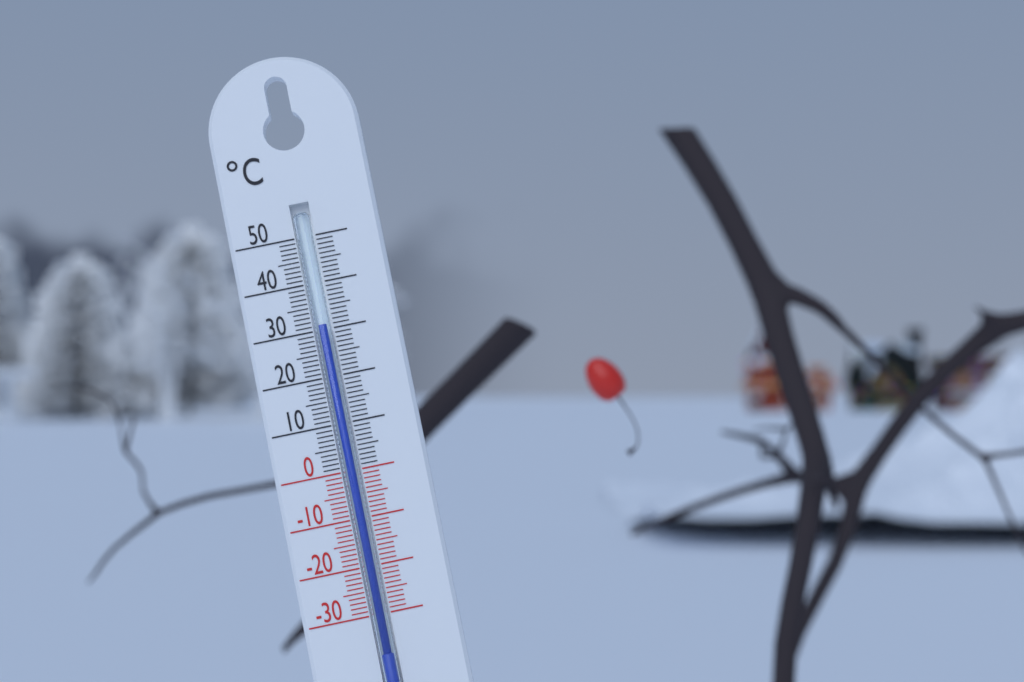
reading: 31 °C
